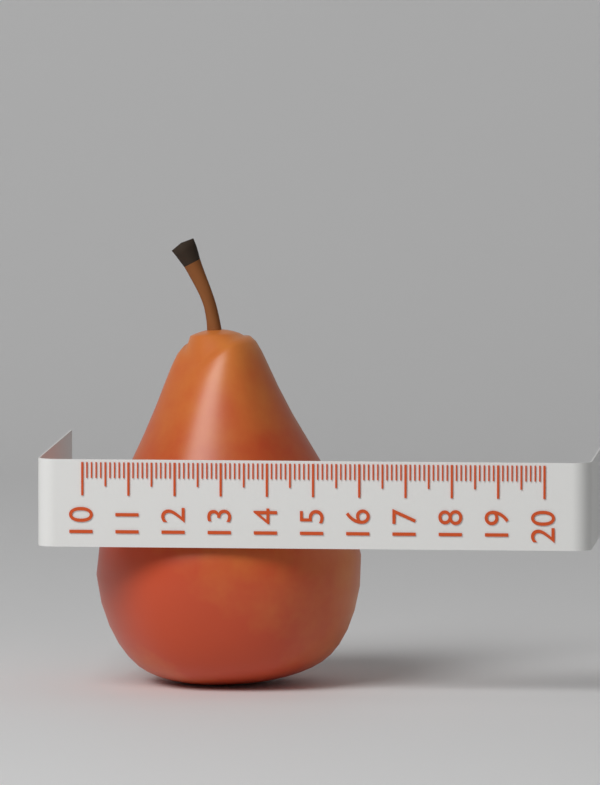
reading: 15.8 (no unit)
